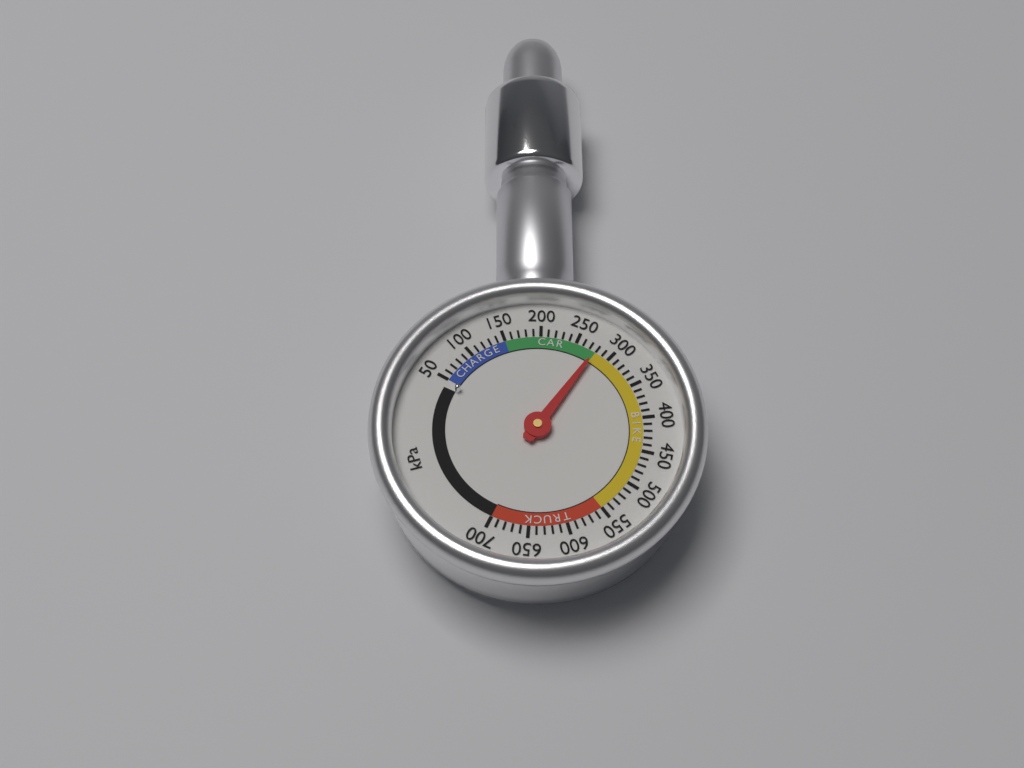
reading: 280 kPa
